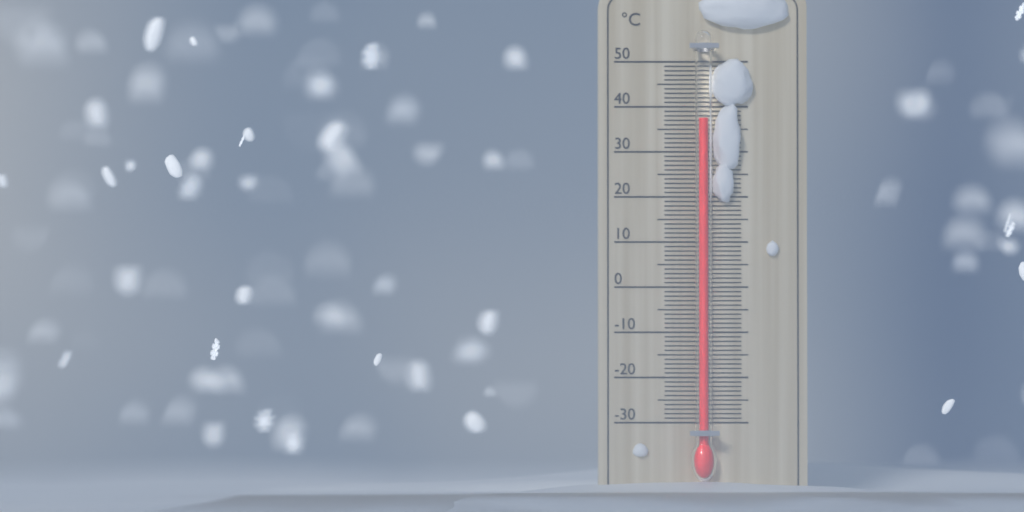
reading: 37 °C
